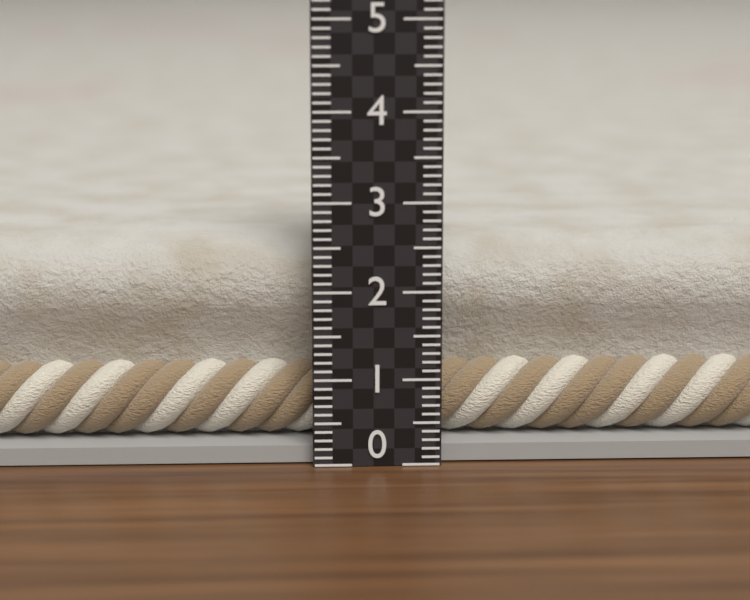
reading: 2.5 (no unit)
